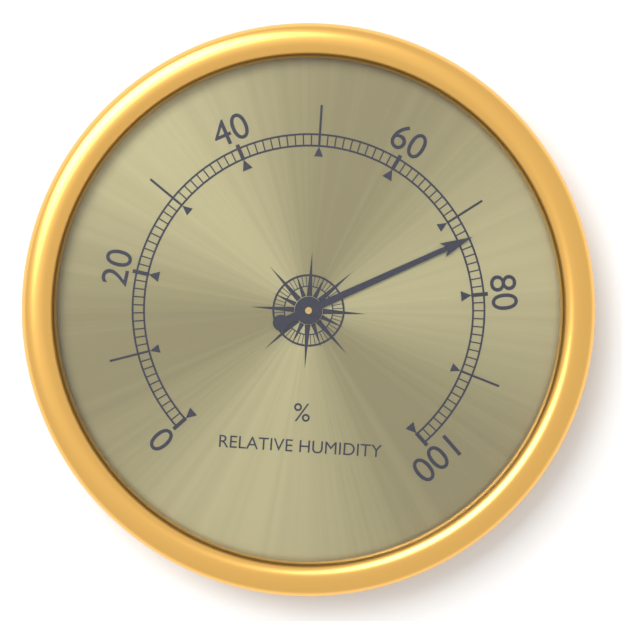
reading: 73 %
